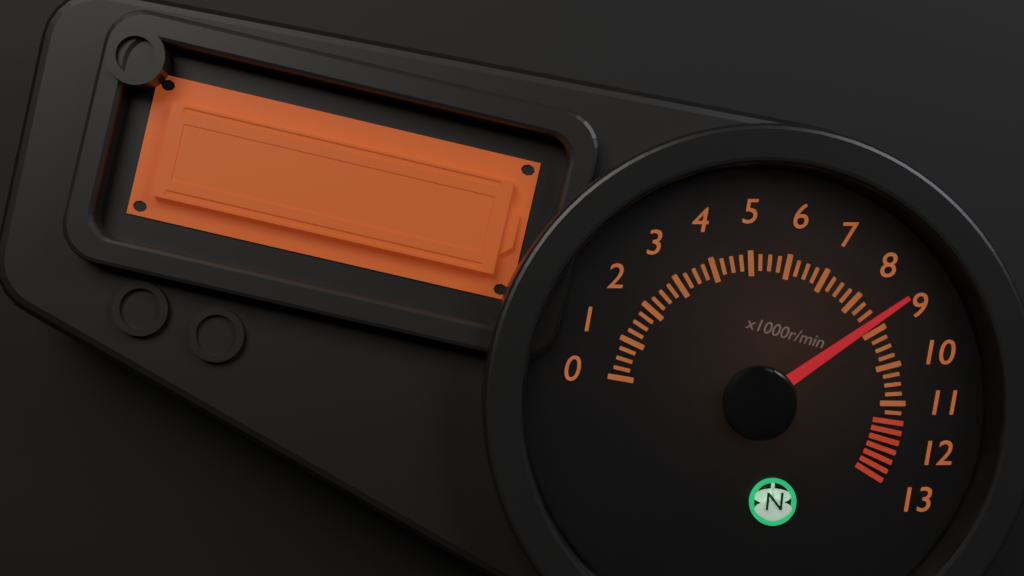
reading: 8.75 x1000r/min
